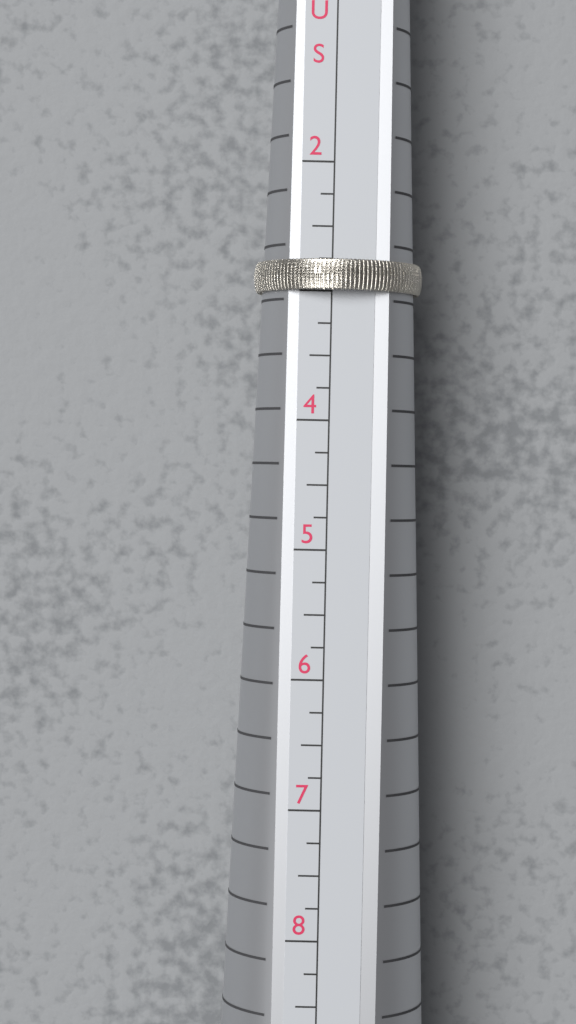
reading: 3.00 US
